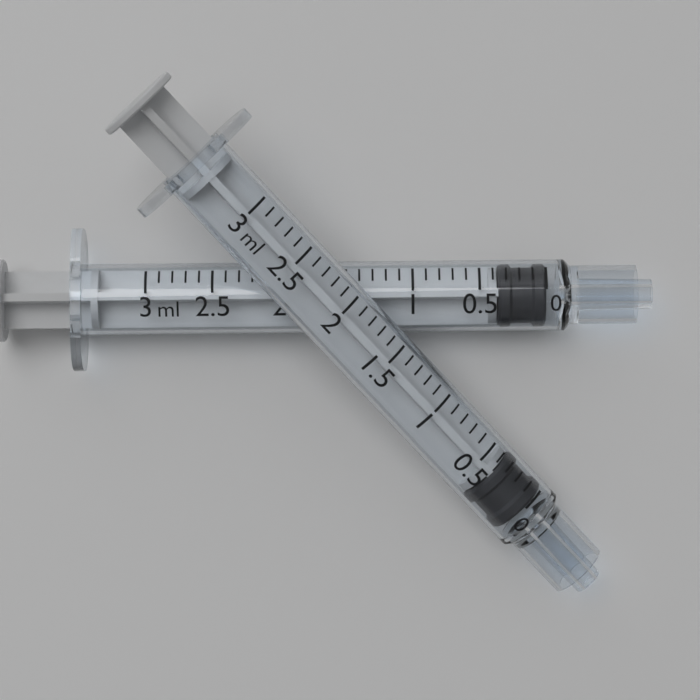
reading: 0.0 ml
